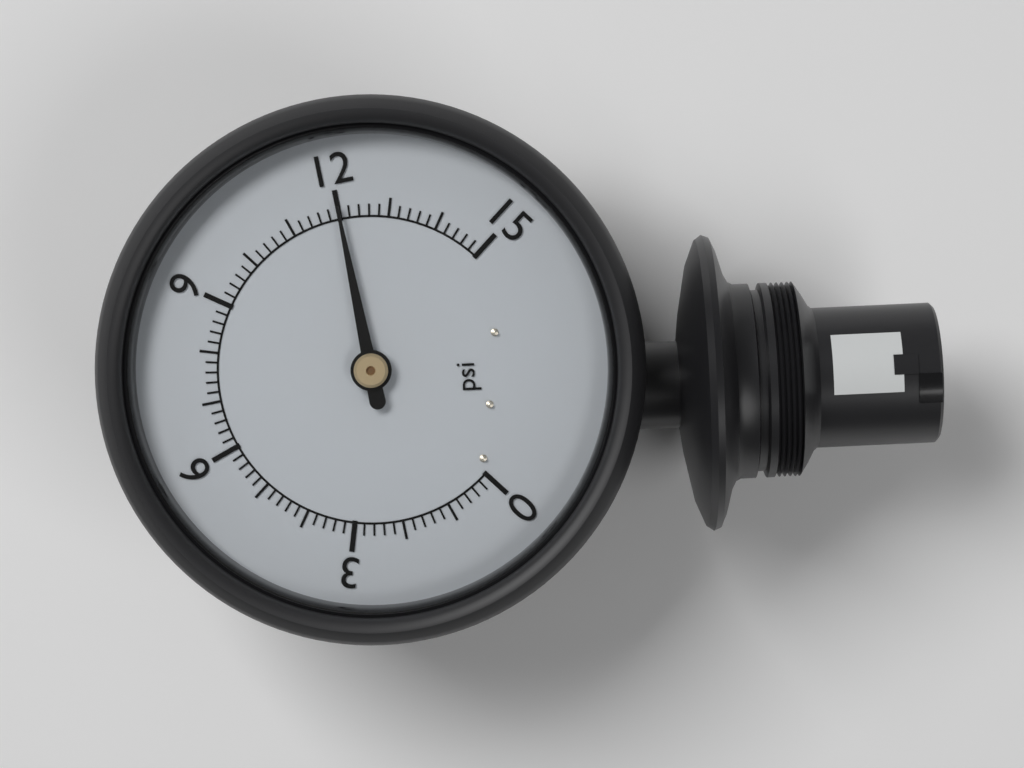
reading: 12.0 psi
